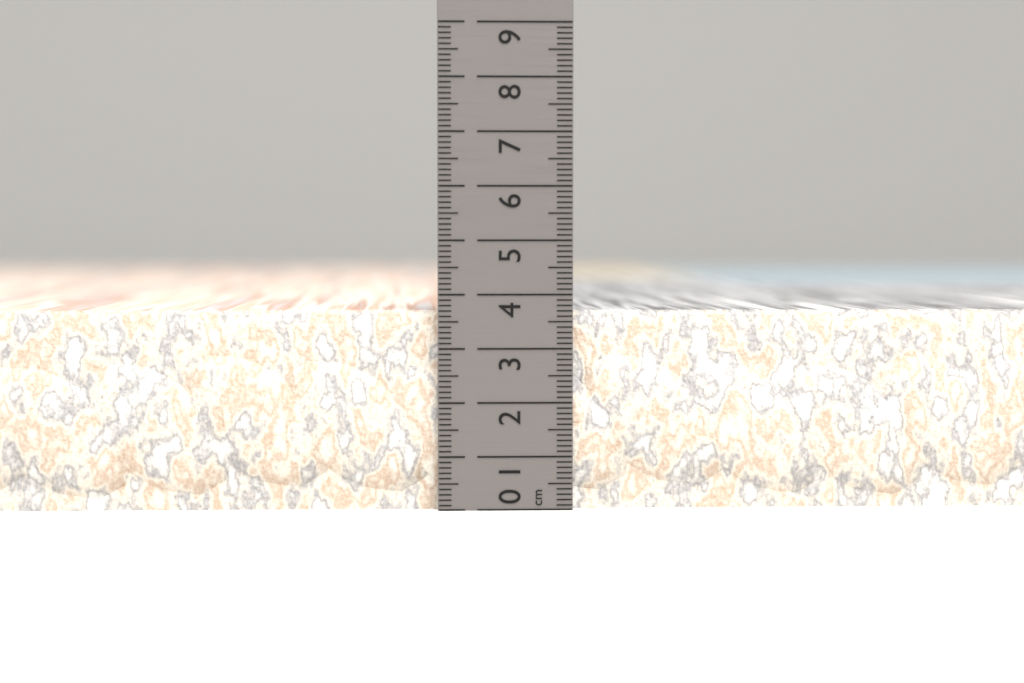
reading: 3.7 cm
